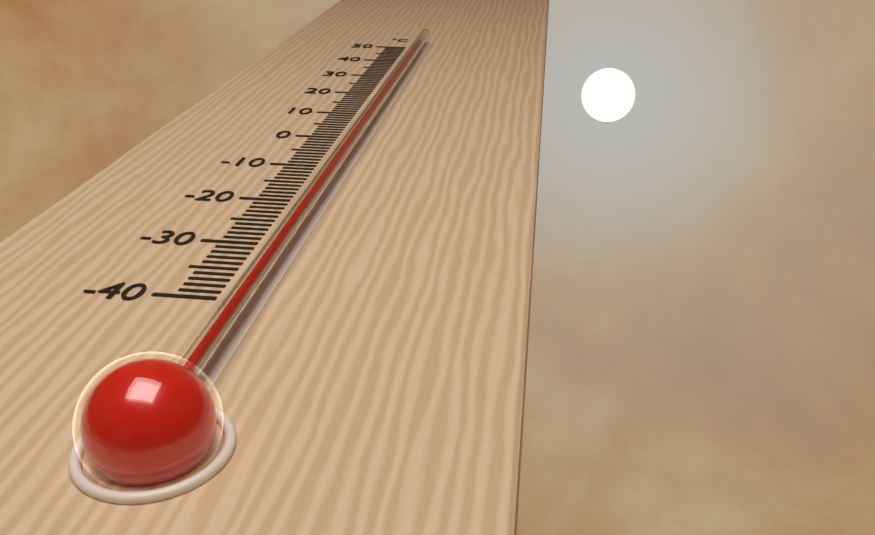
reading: 46 °C
